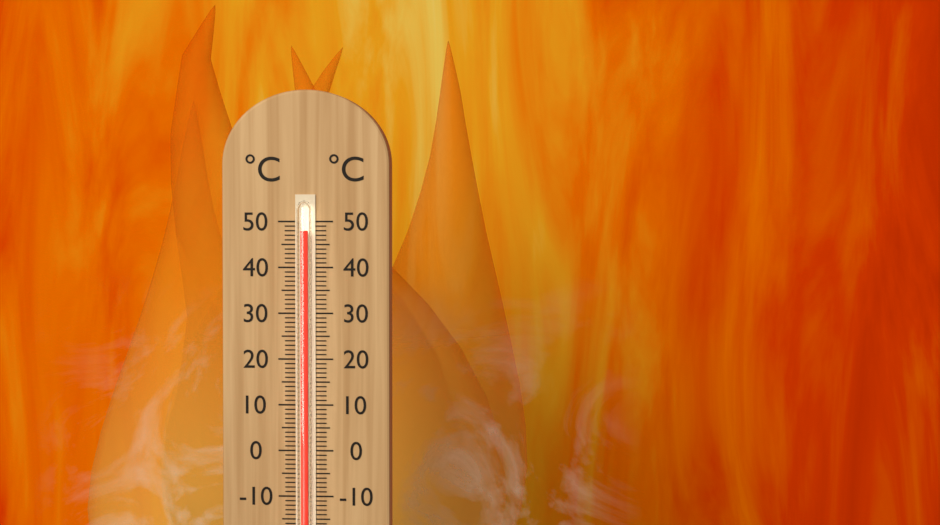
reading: 48 °C
